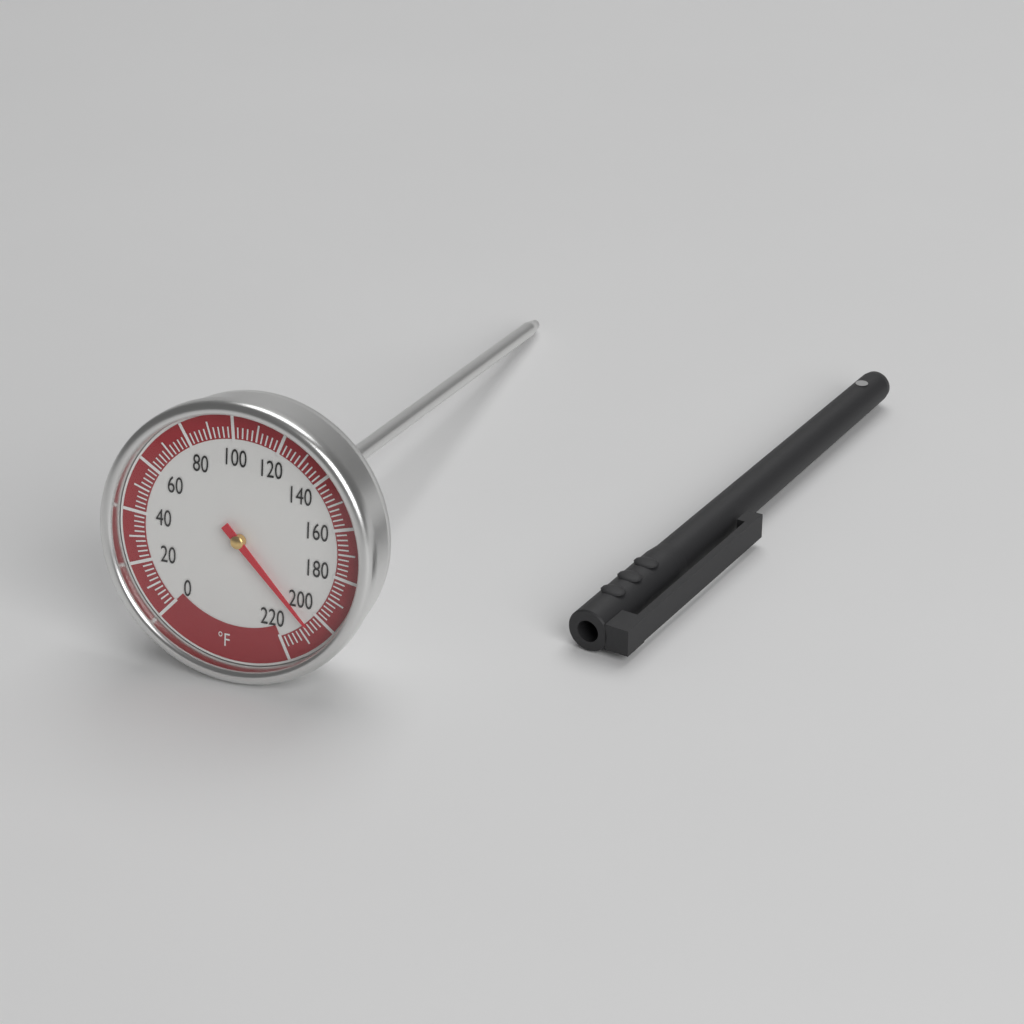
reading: 206 °F
